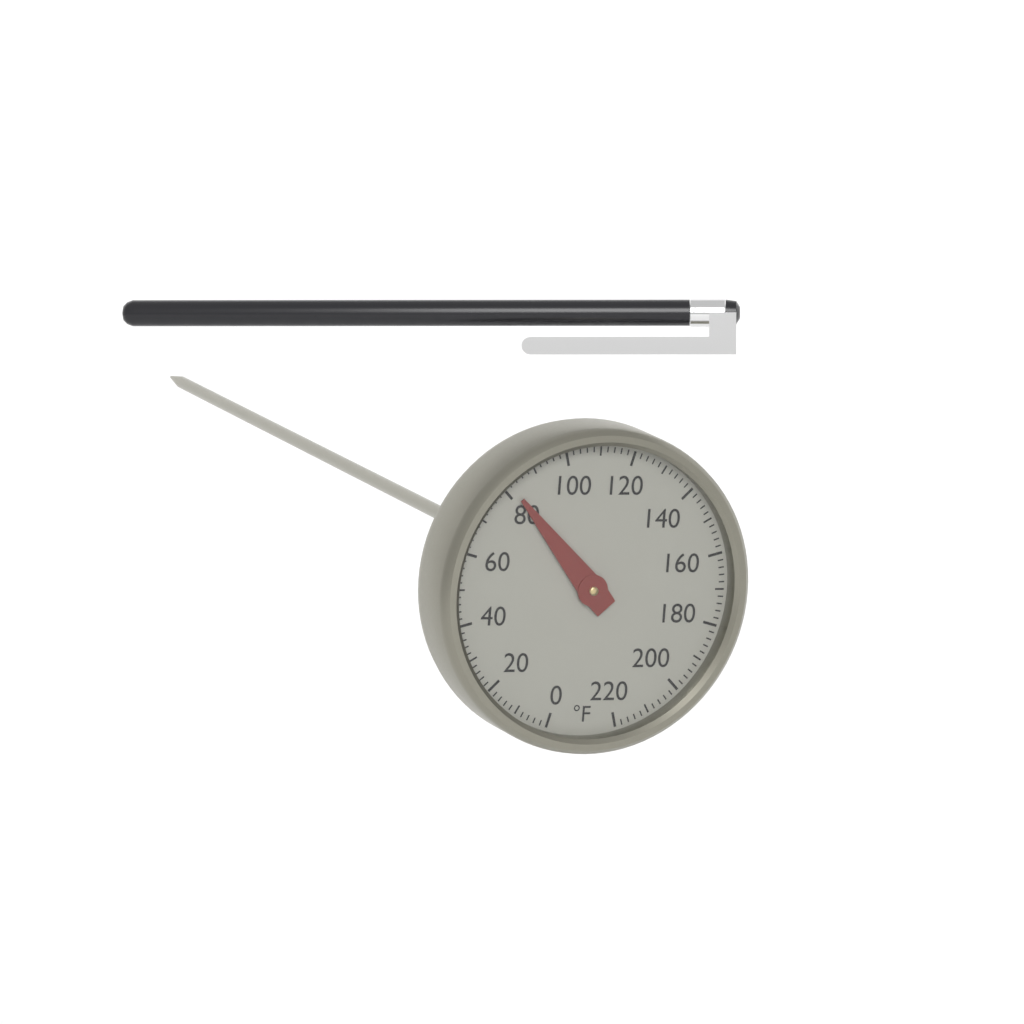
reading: 82 °F
